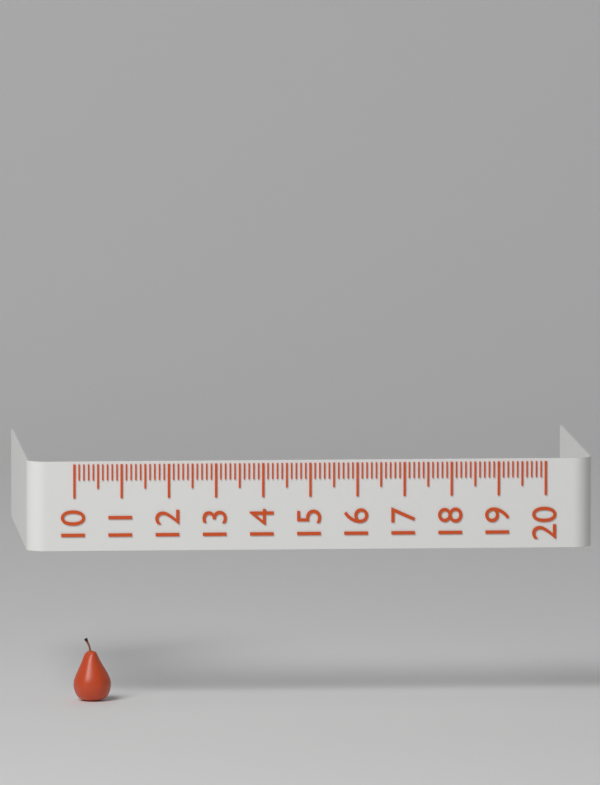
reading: 10.8 (no unit)
